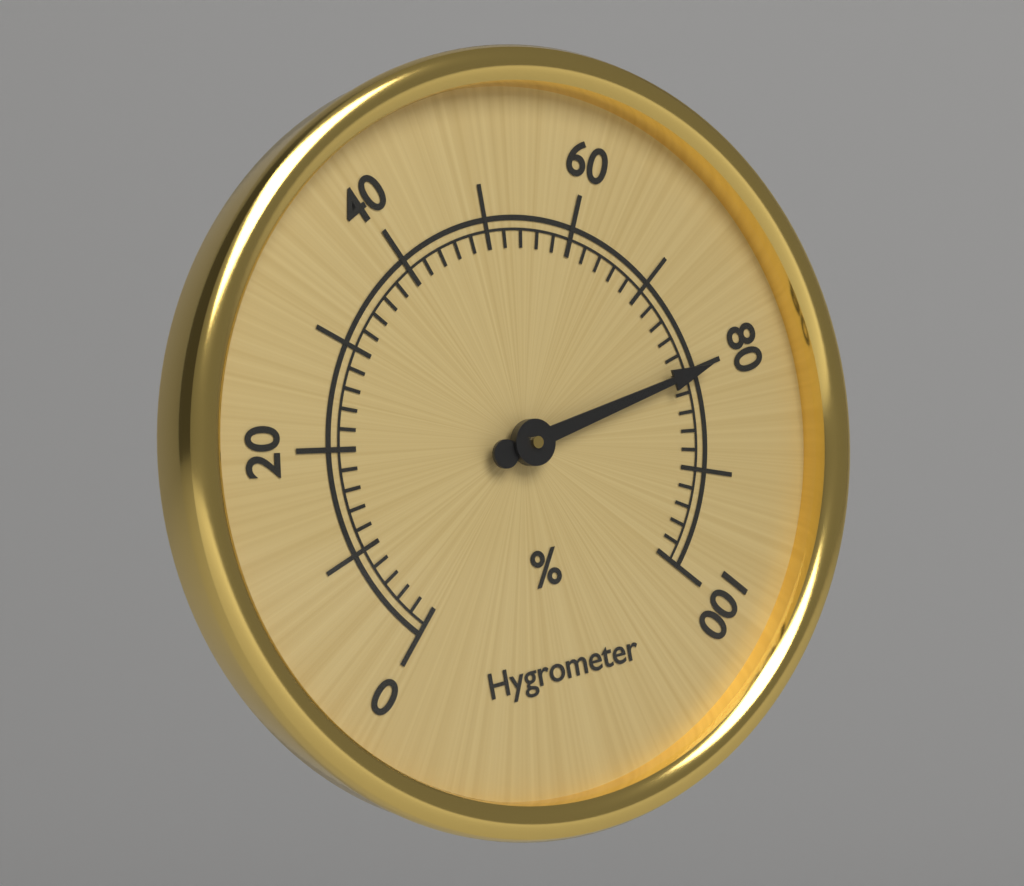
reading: 80 %
